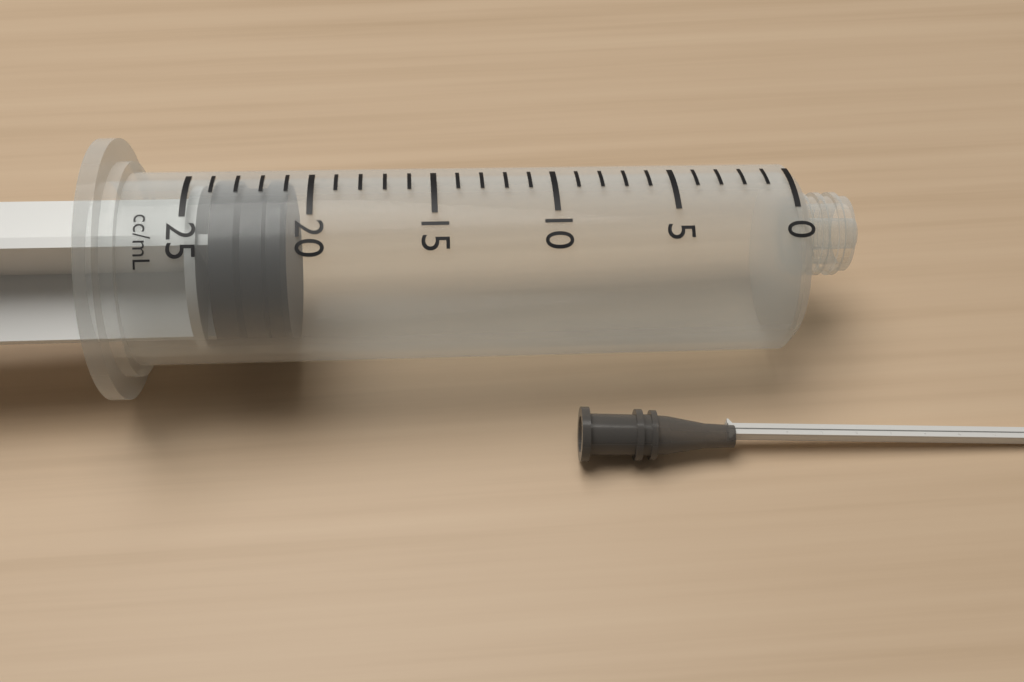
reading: 21 ml
